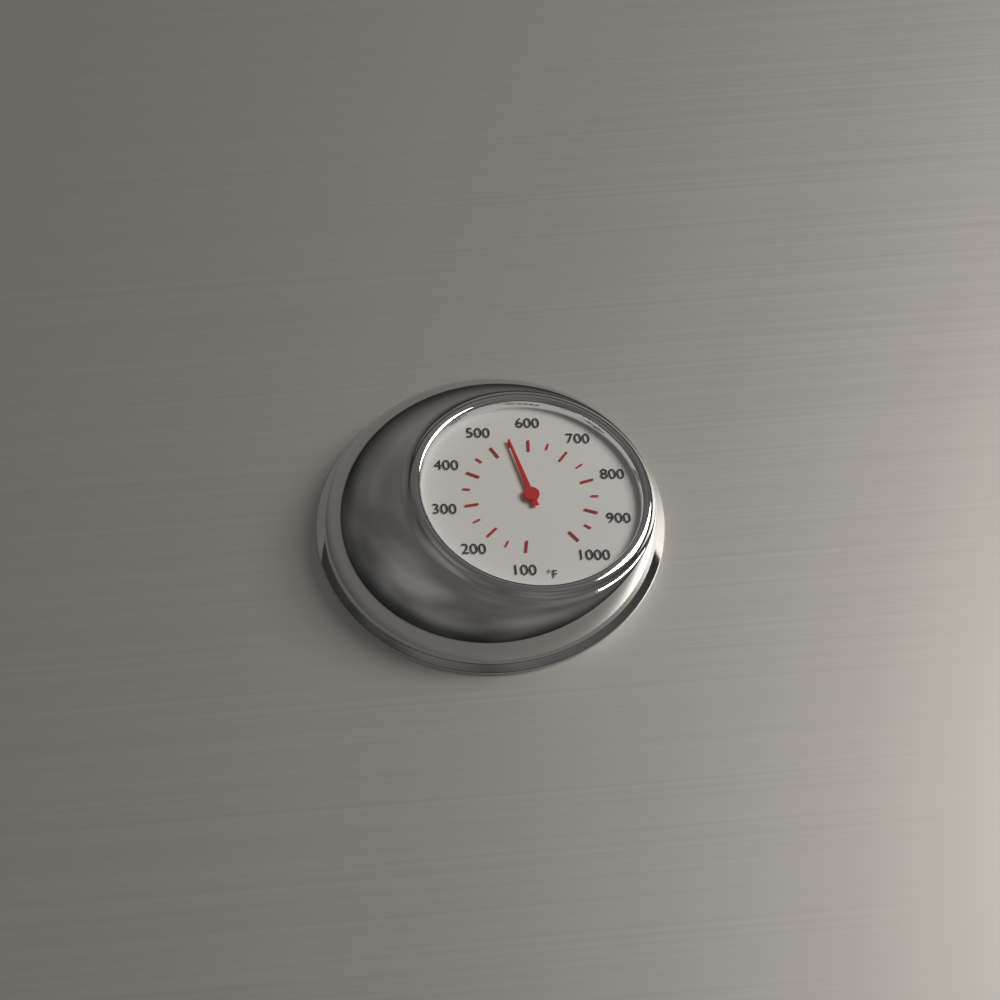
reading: 550 °F
